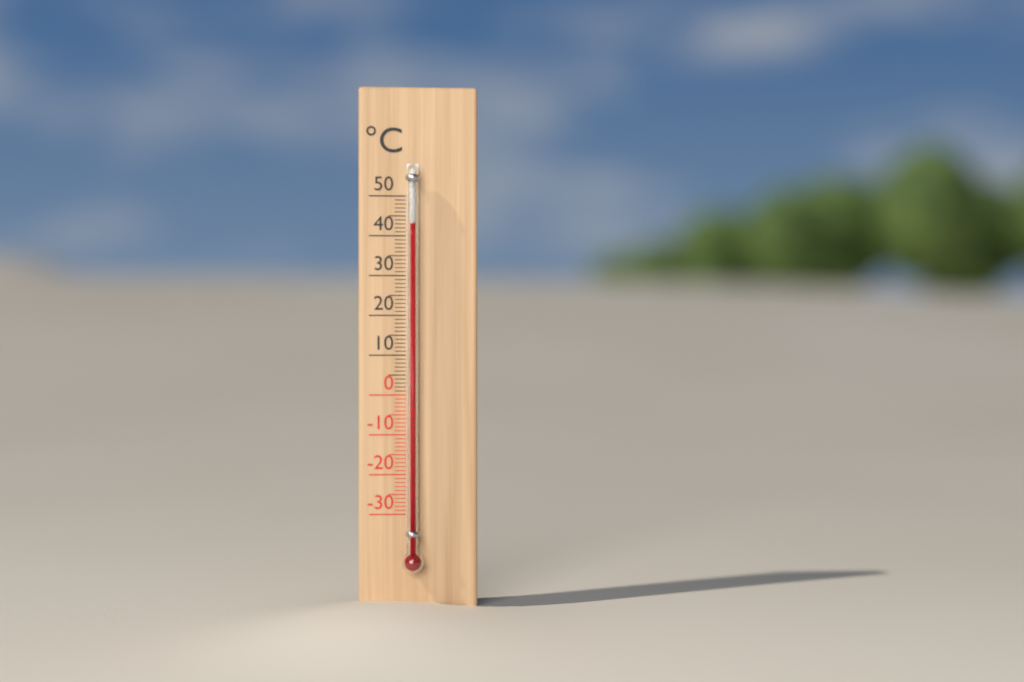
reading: 43 °C
